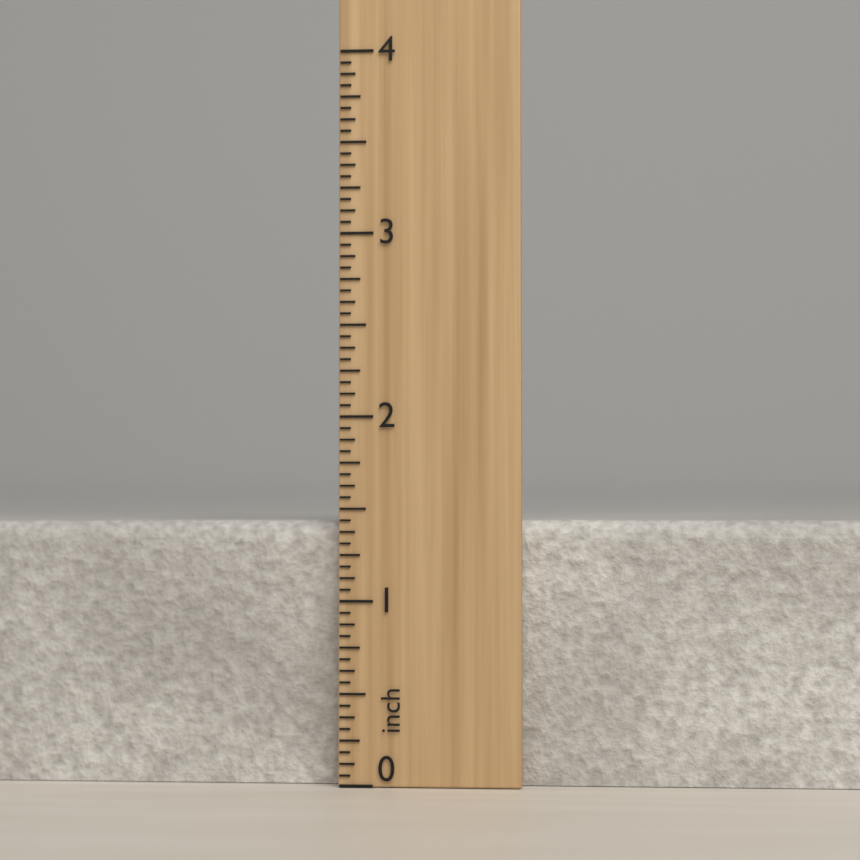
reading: 1.4375 inch
